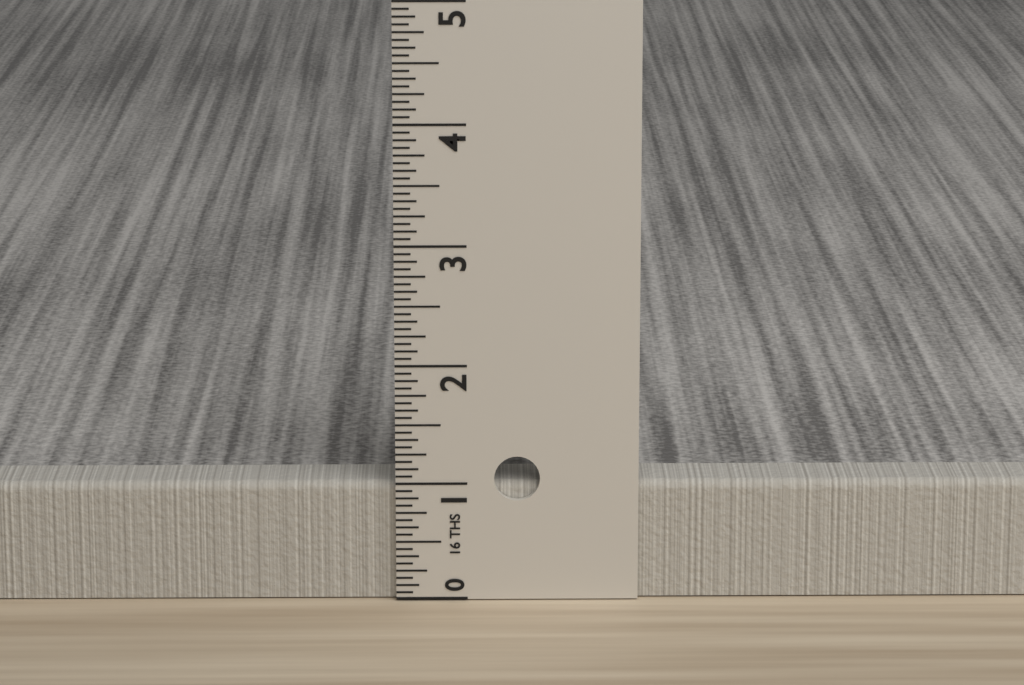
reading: 1.0000 in
